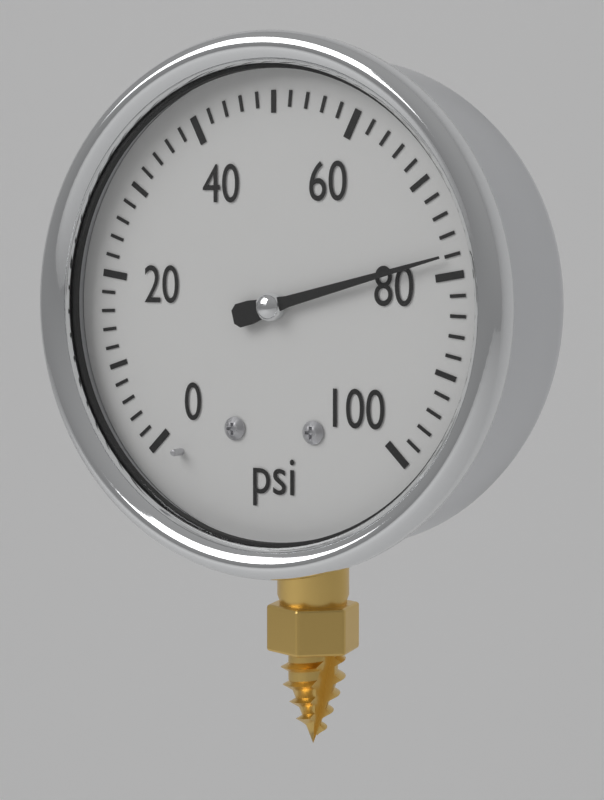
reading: 78 psi
